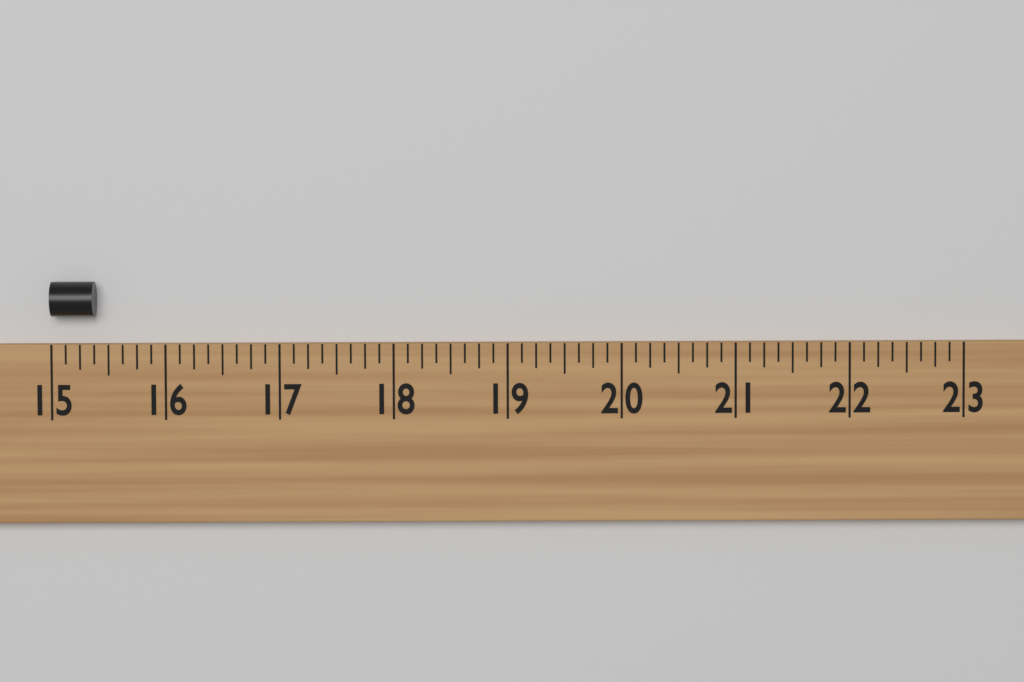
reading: 15.375 (no unit)
